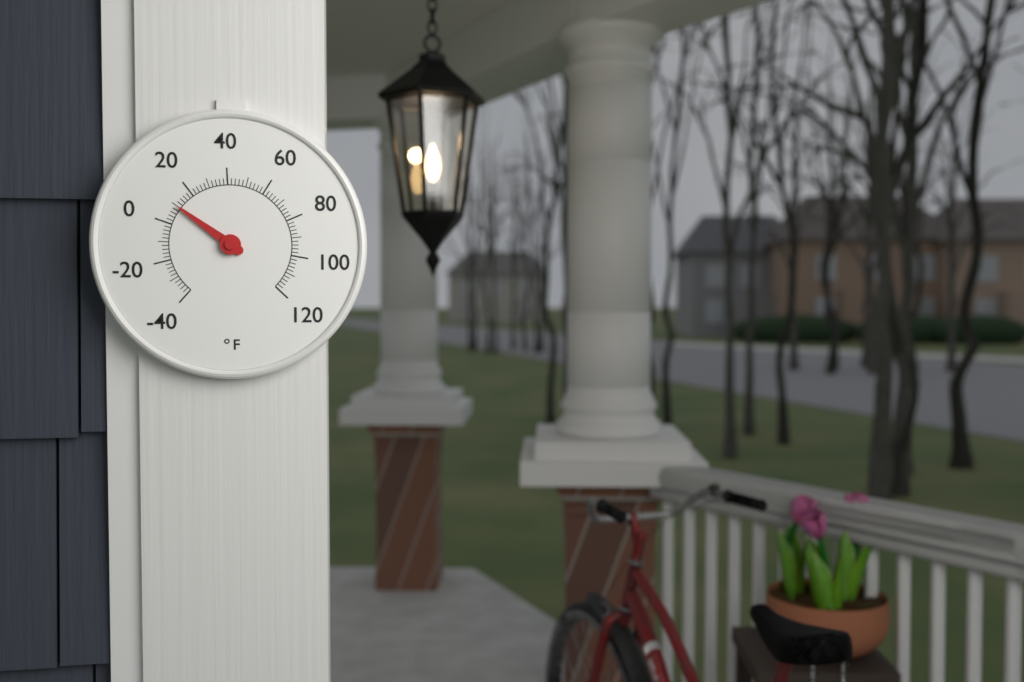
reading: 10 °F
